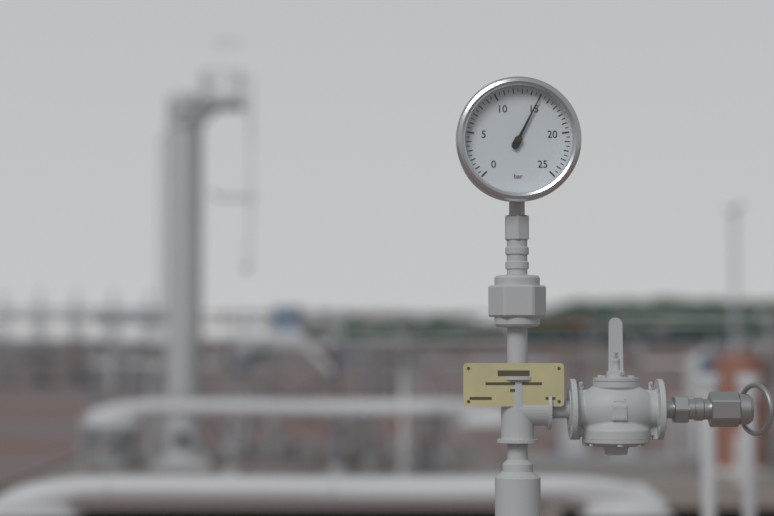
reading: 15.0 bar
